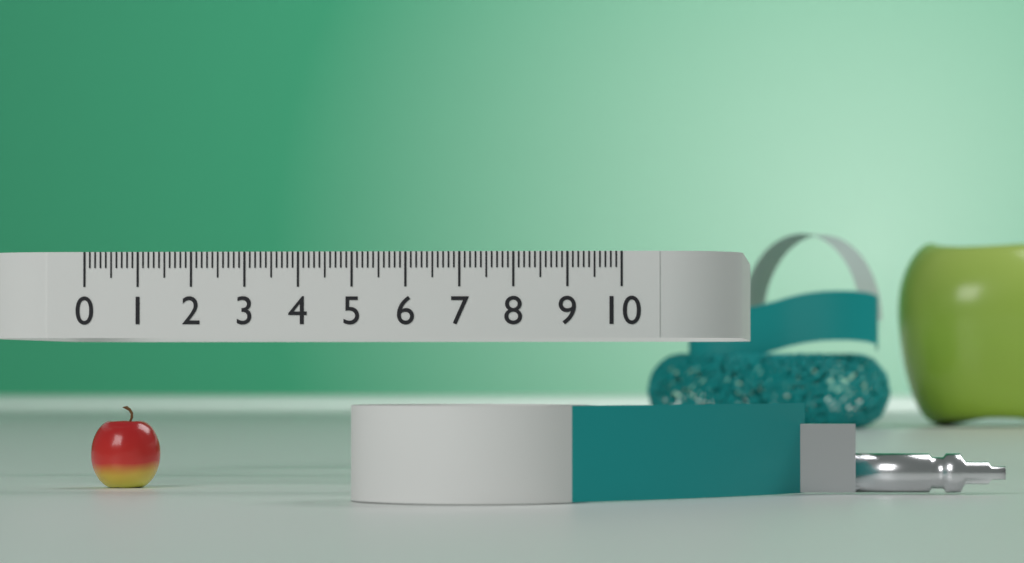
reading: 1.3 (no unit)
